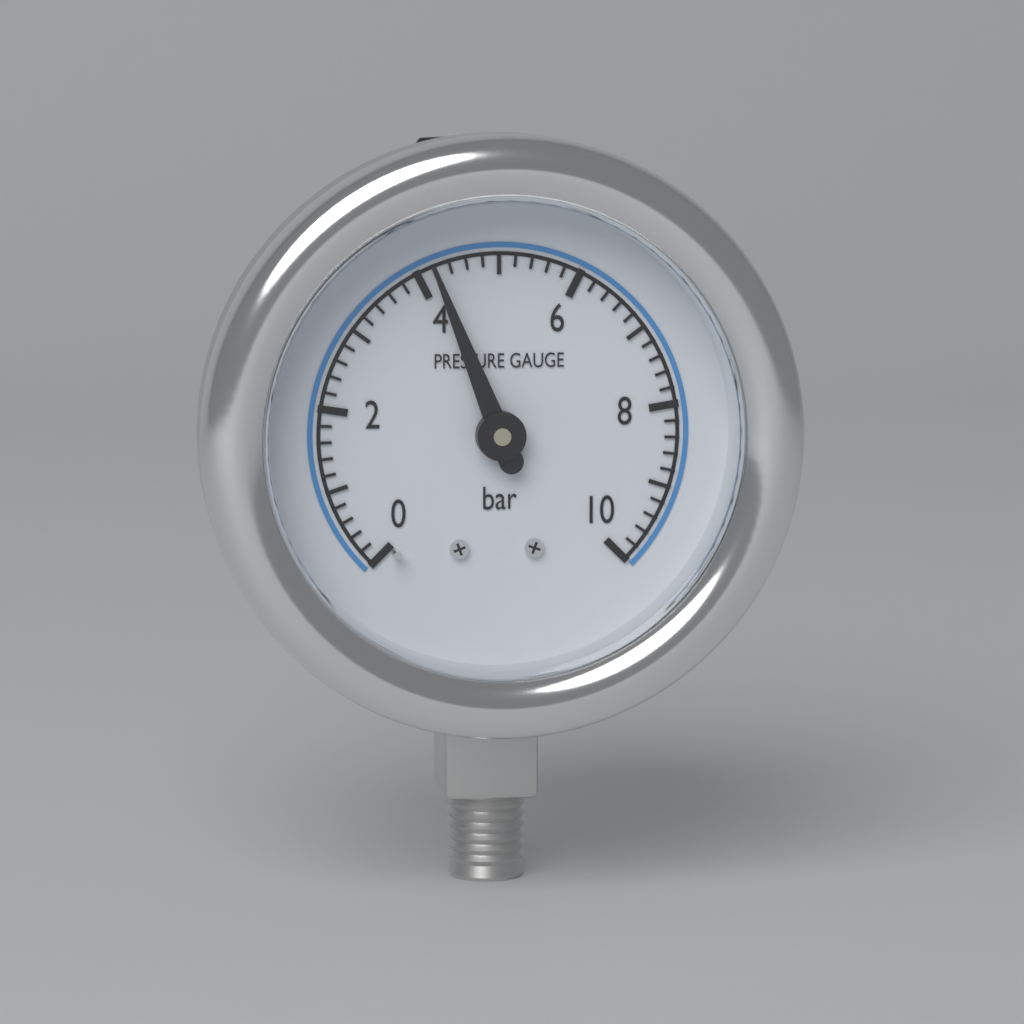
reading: 4.2 bar
